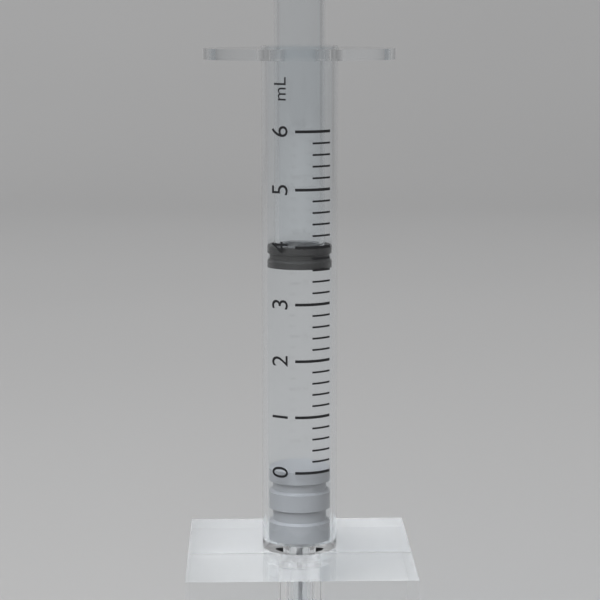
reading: 3.6 mL
